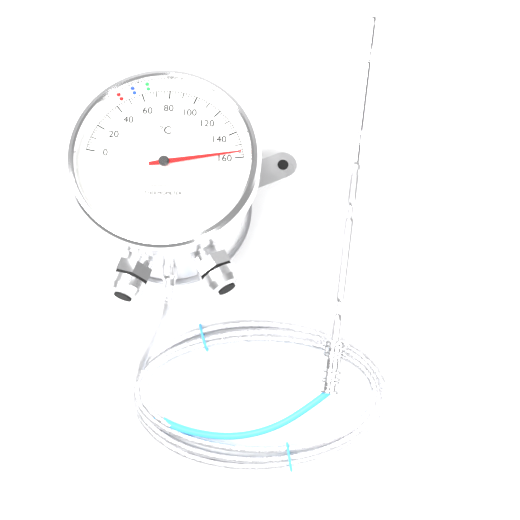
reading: 156 °C
